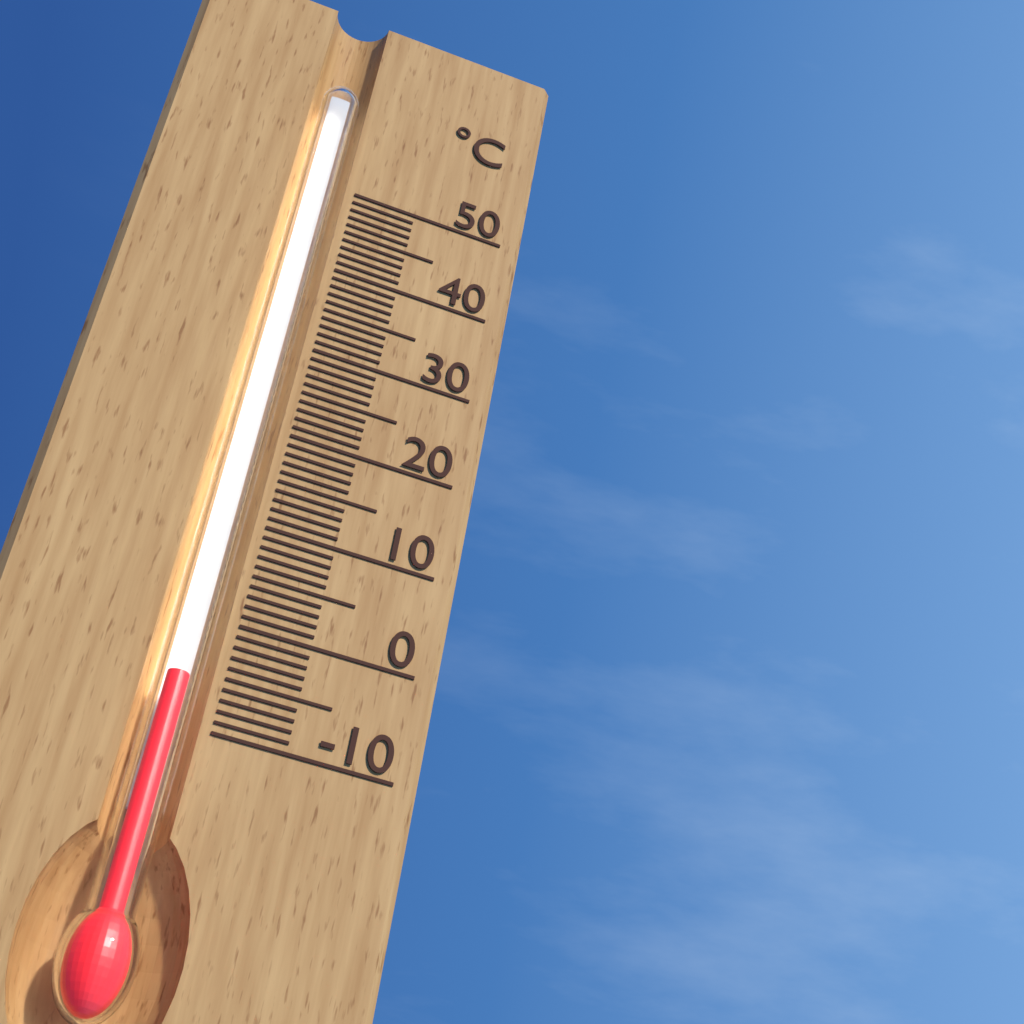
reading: -6 °C
